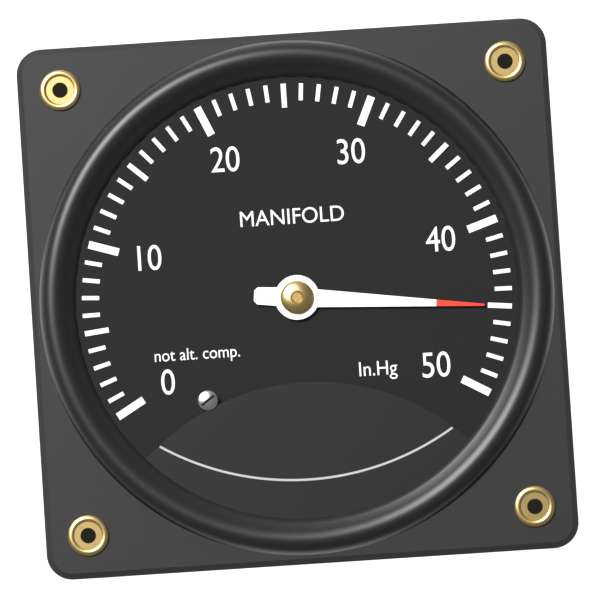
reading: 45 inHg
